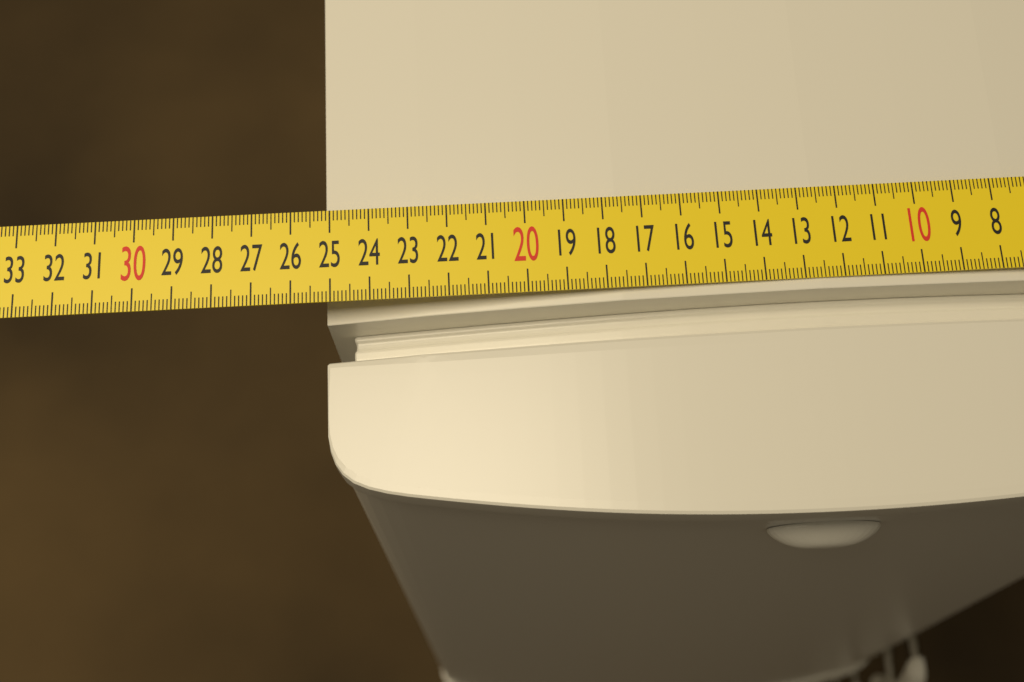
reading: 25.2 cm
